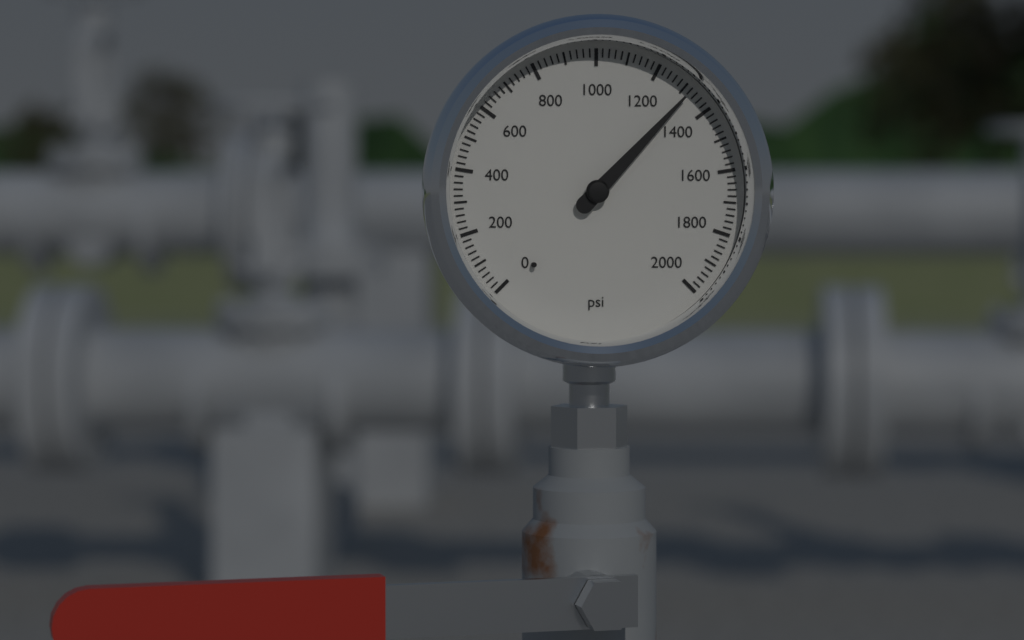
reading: 1320 psi
